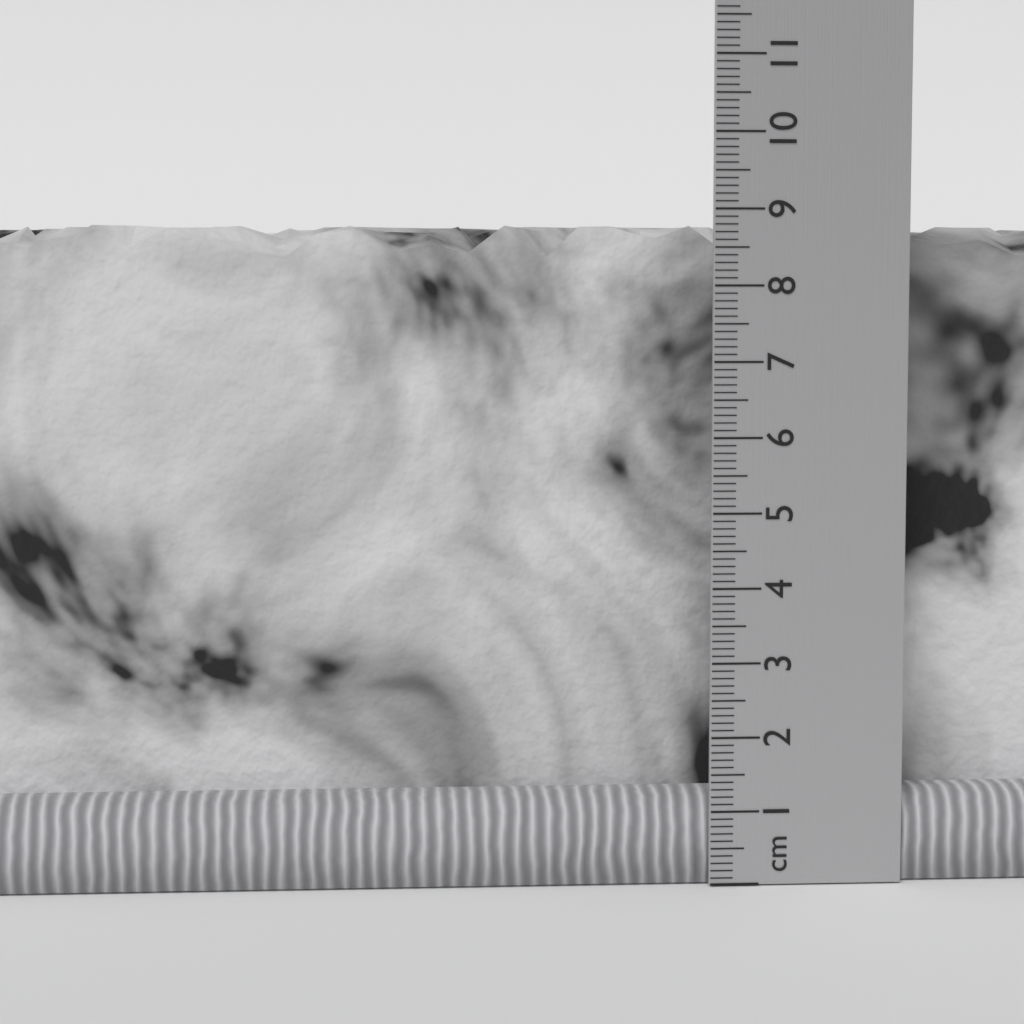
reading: 8.8 cm
